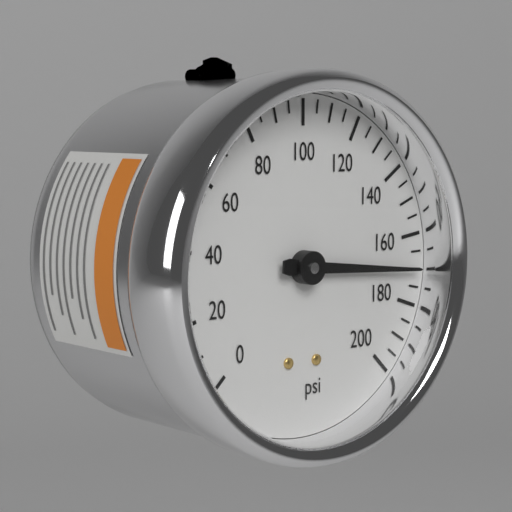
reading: 170 psi
